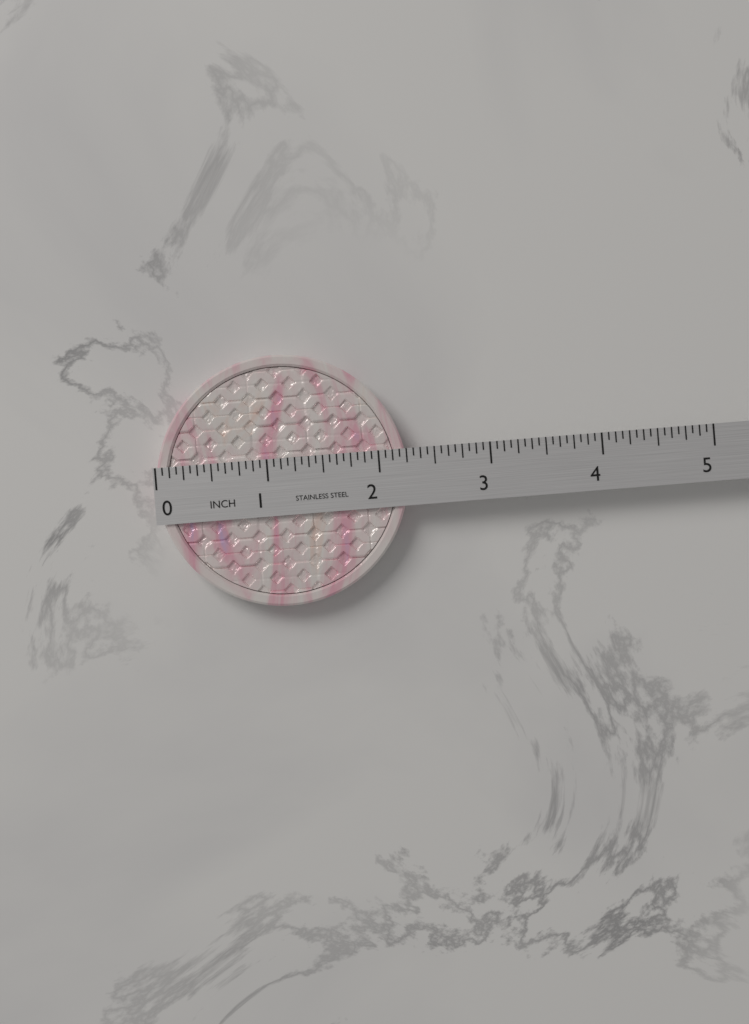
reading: 2.2500 in
